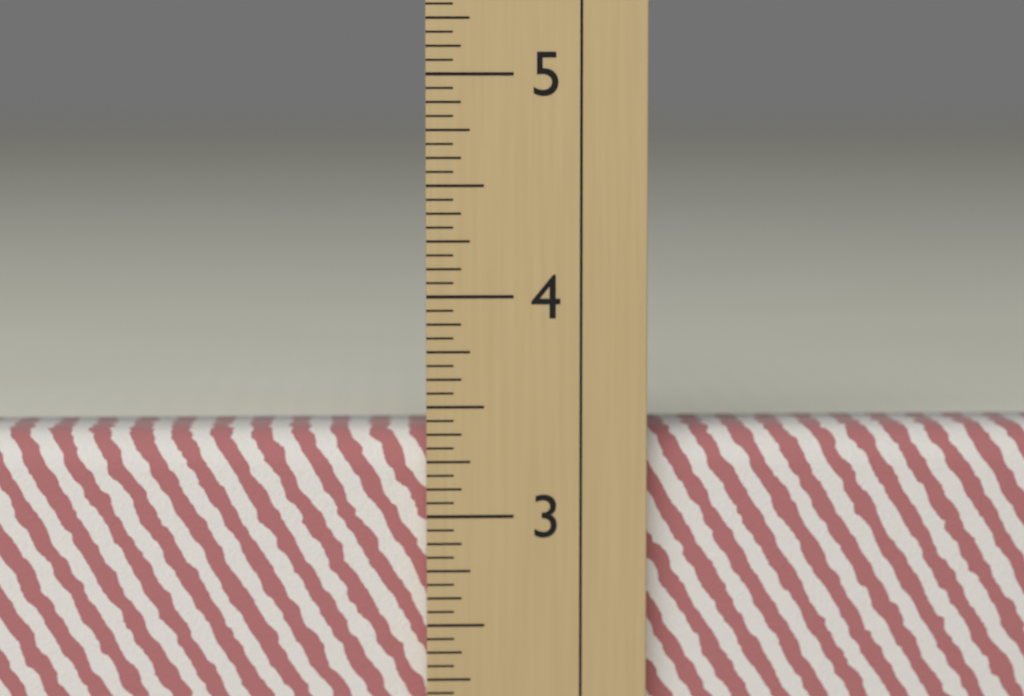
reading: 3.3750 in
